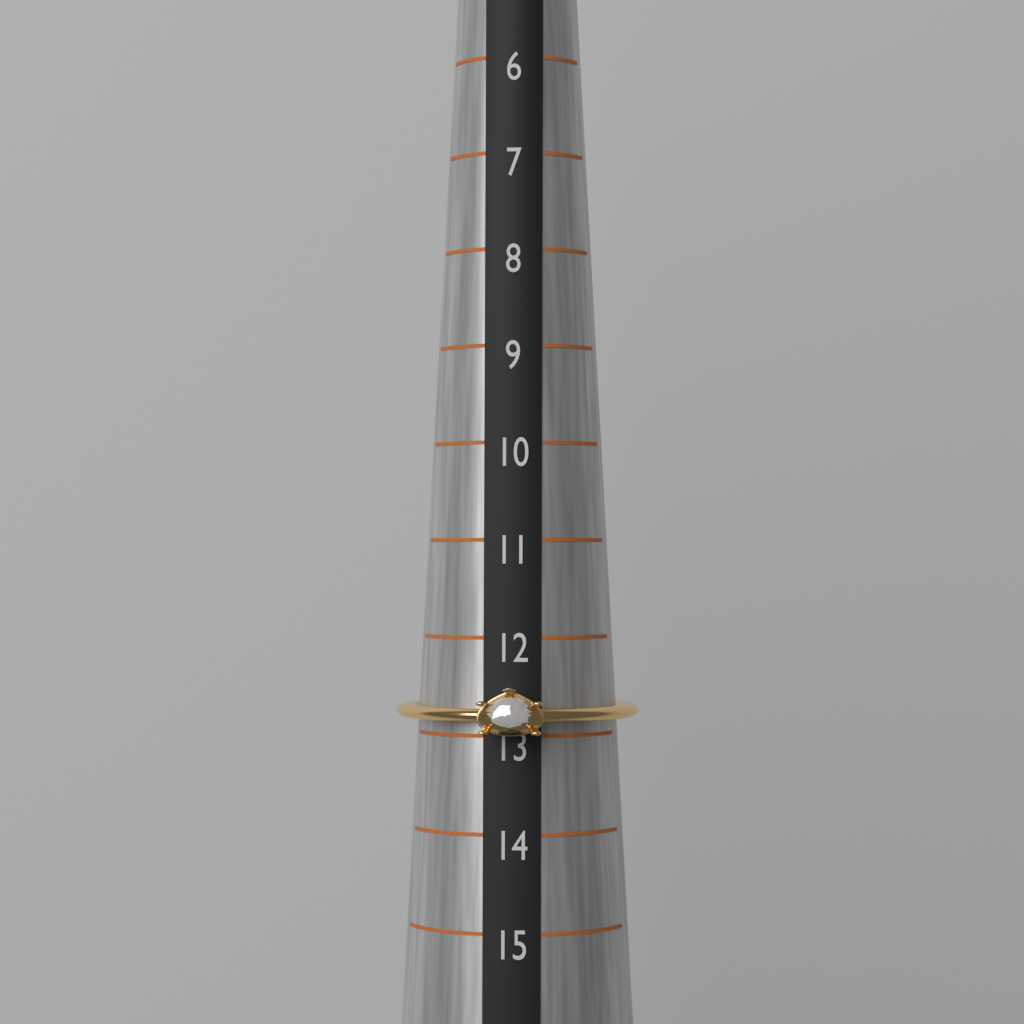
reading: 13 (no unit)
